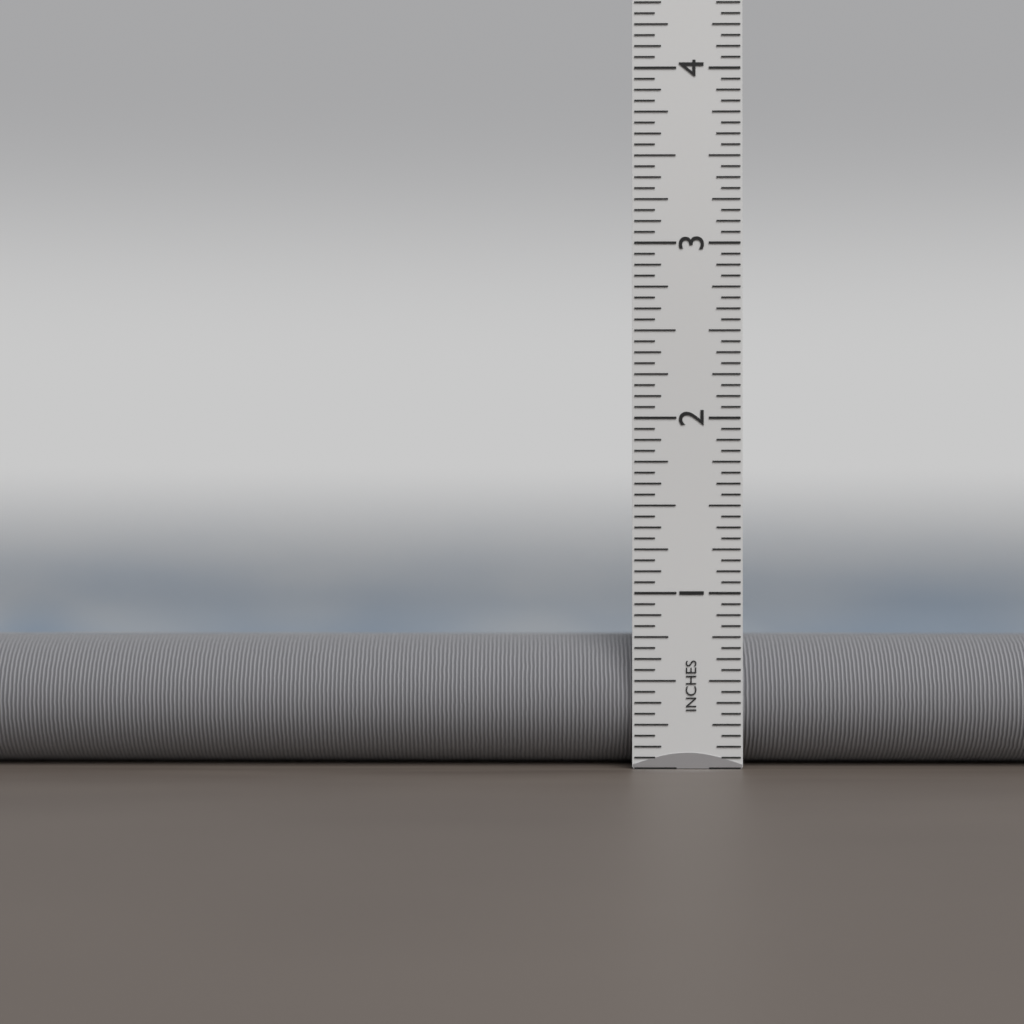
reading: 0.7500 in
